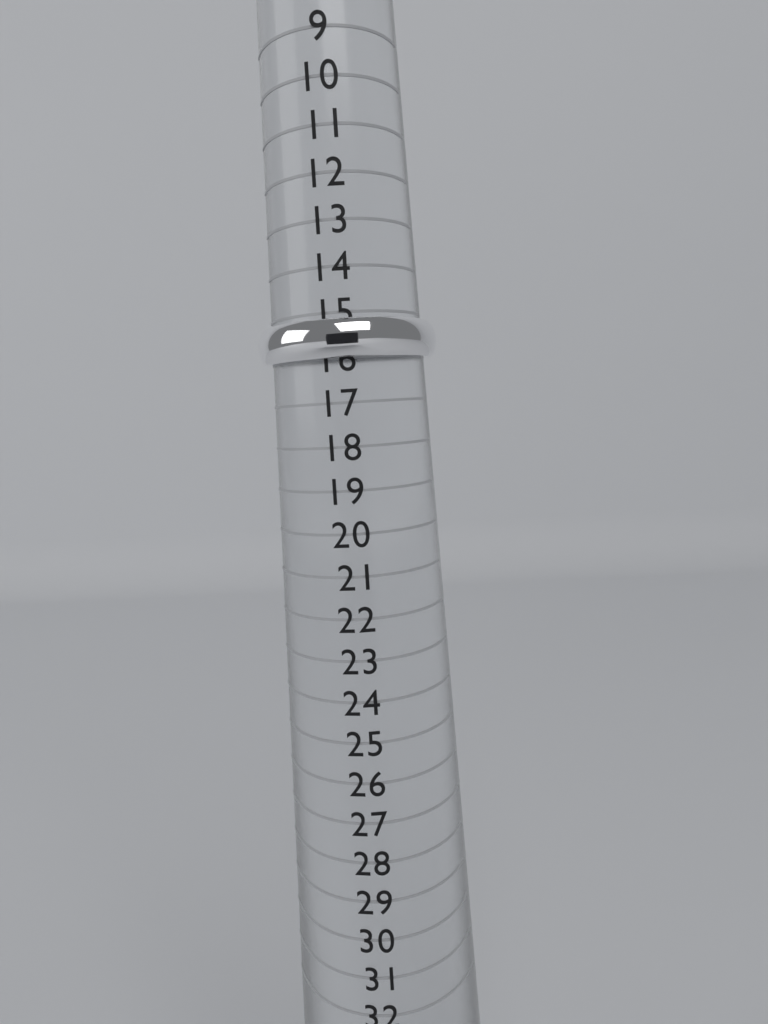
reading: 16 (no unit)
